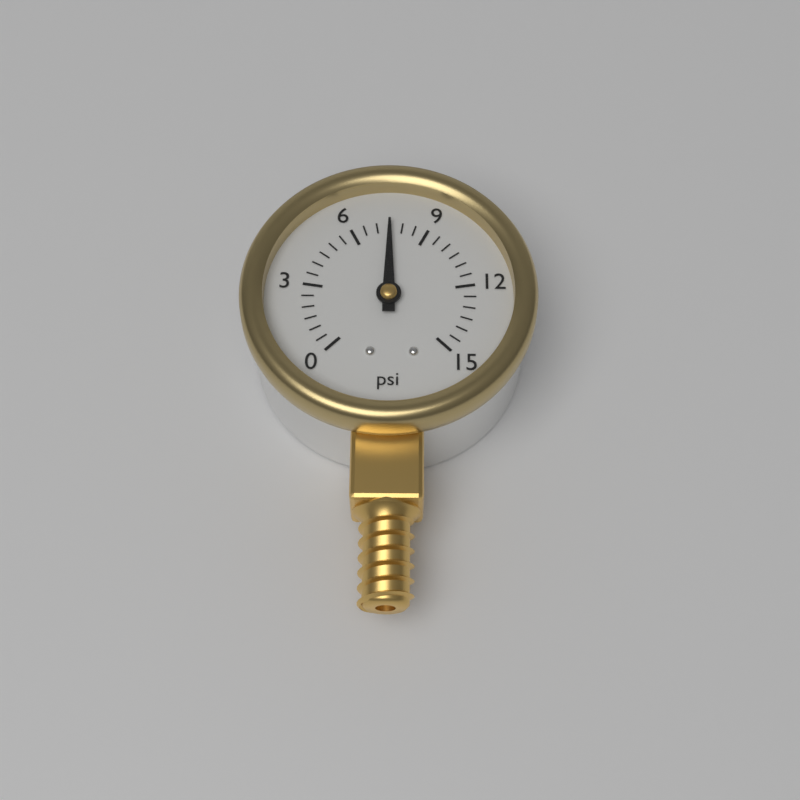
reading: 7.5 psi
